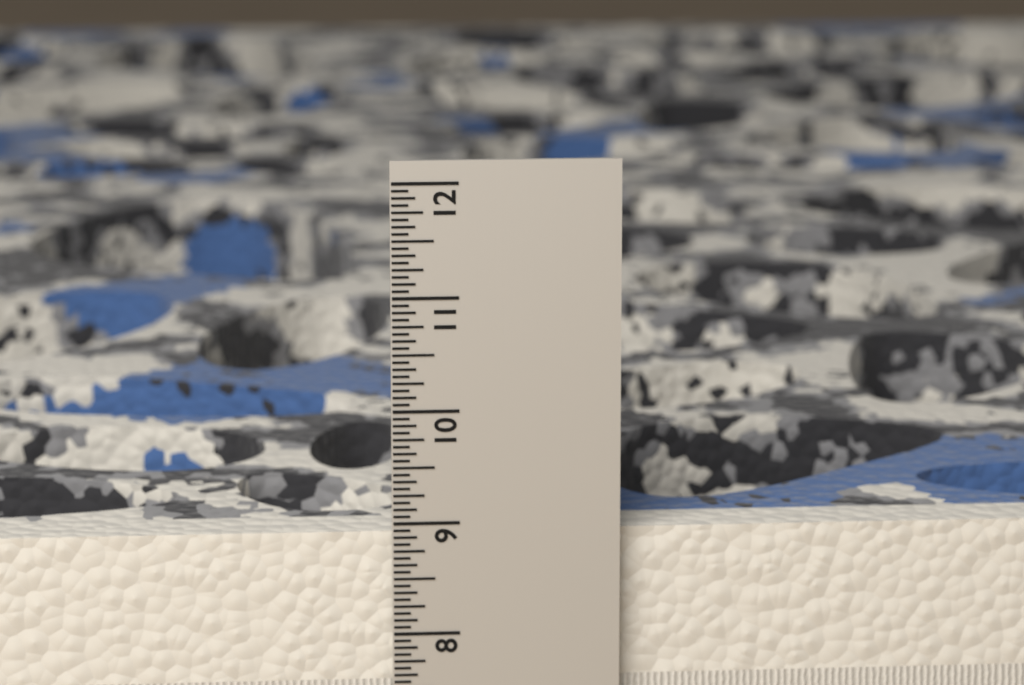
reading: 8.8750 in
